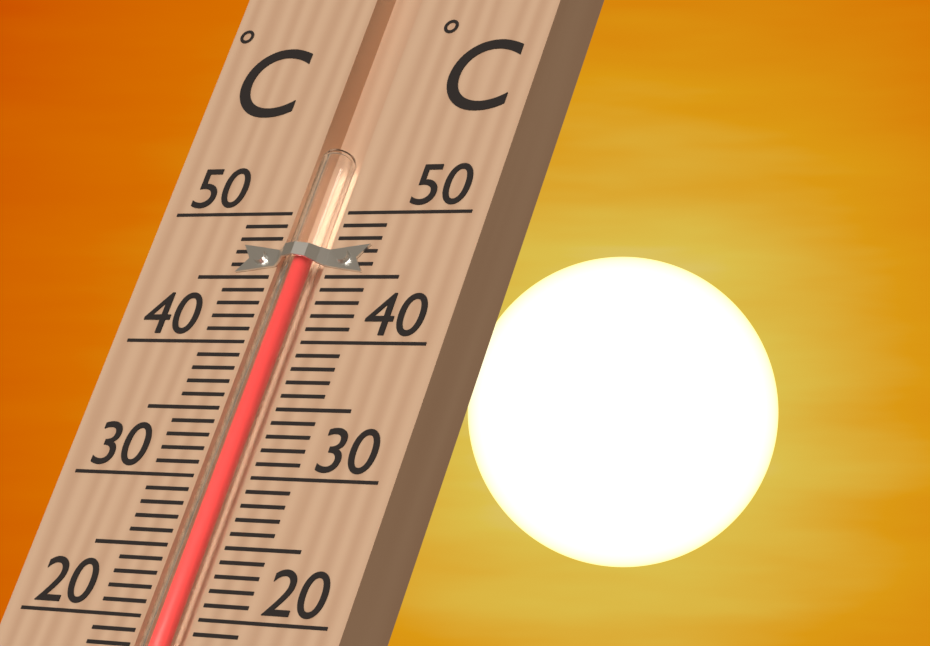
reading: 47 °C
